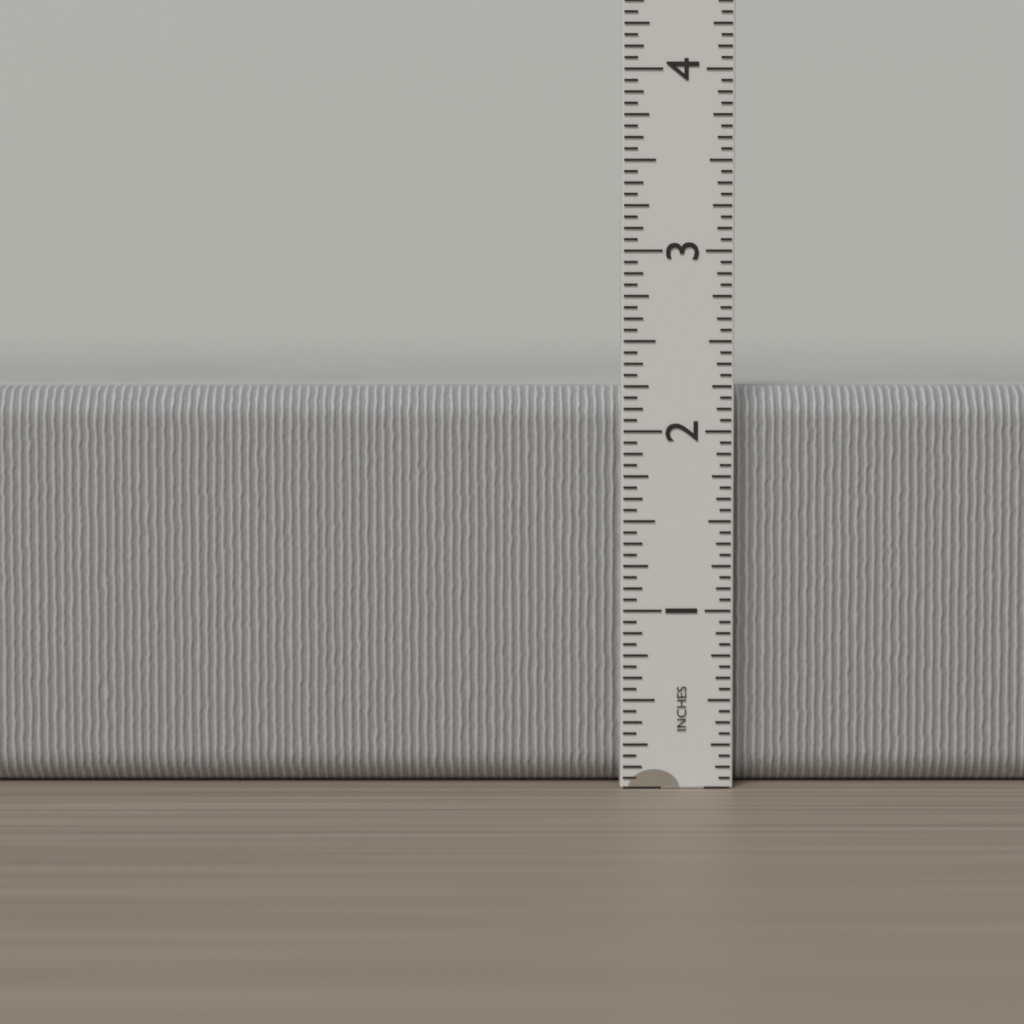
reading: 2.2500 in
